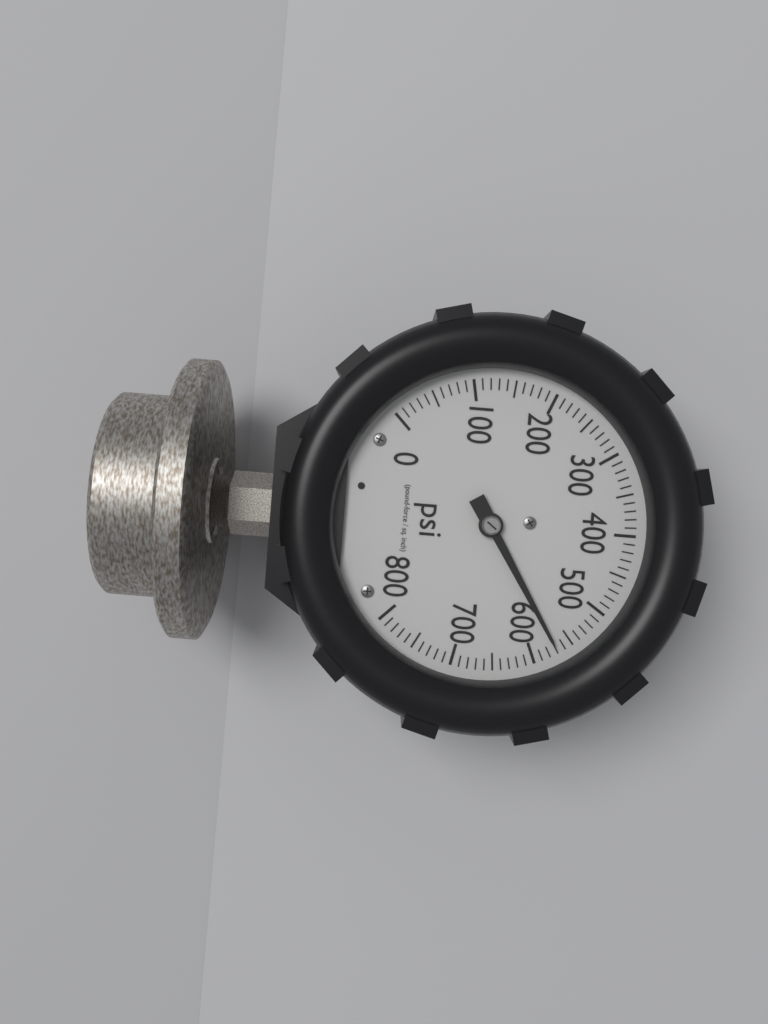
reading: 570 psi
